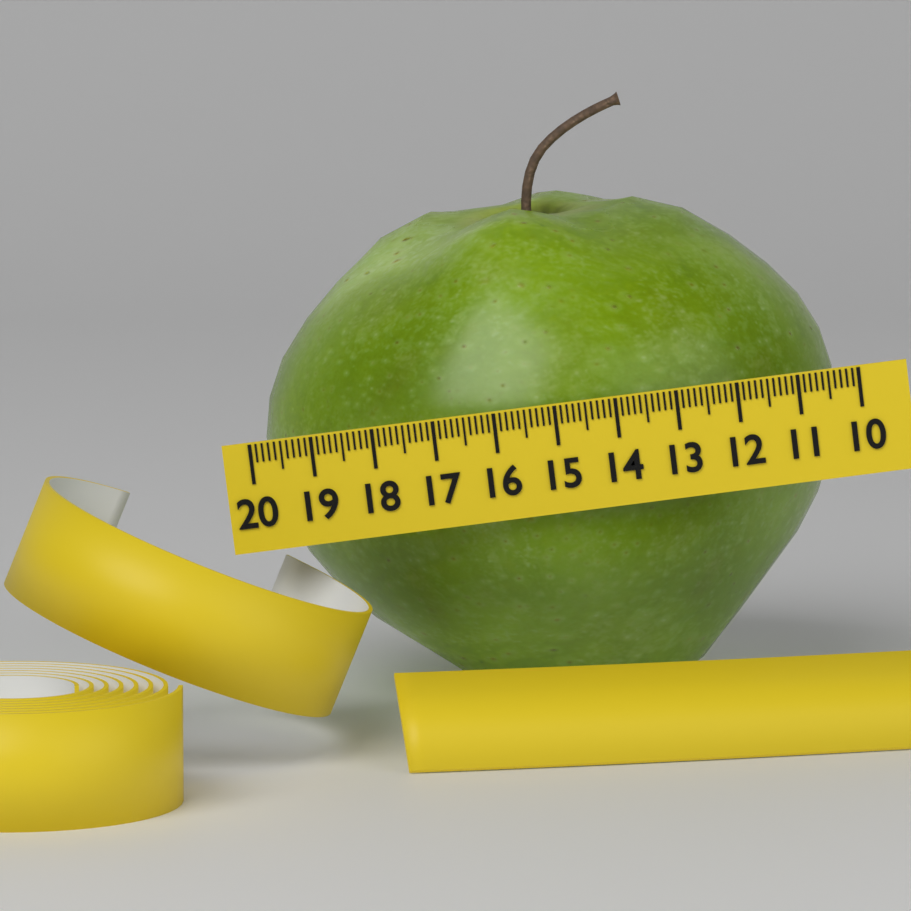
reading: 19.7 (no unit)
